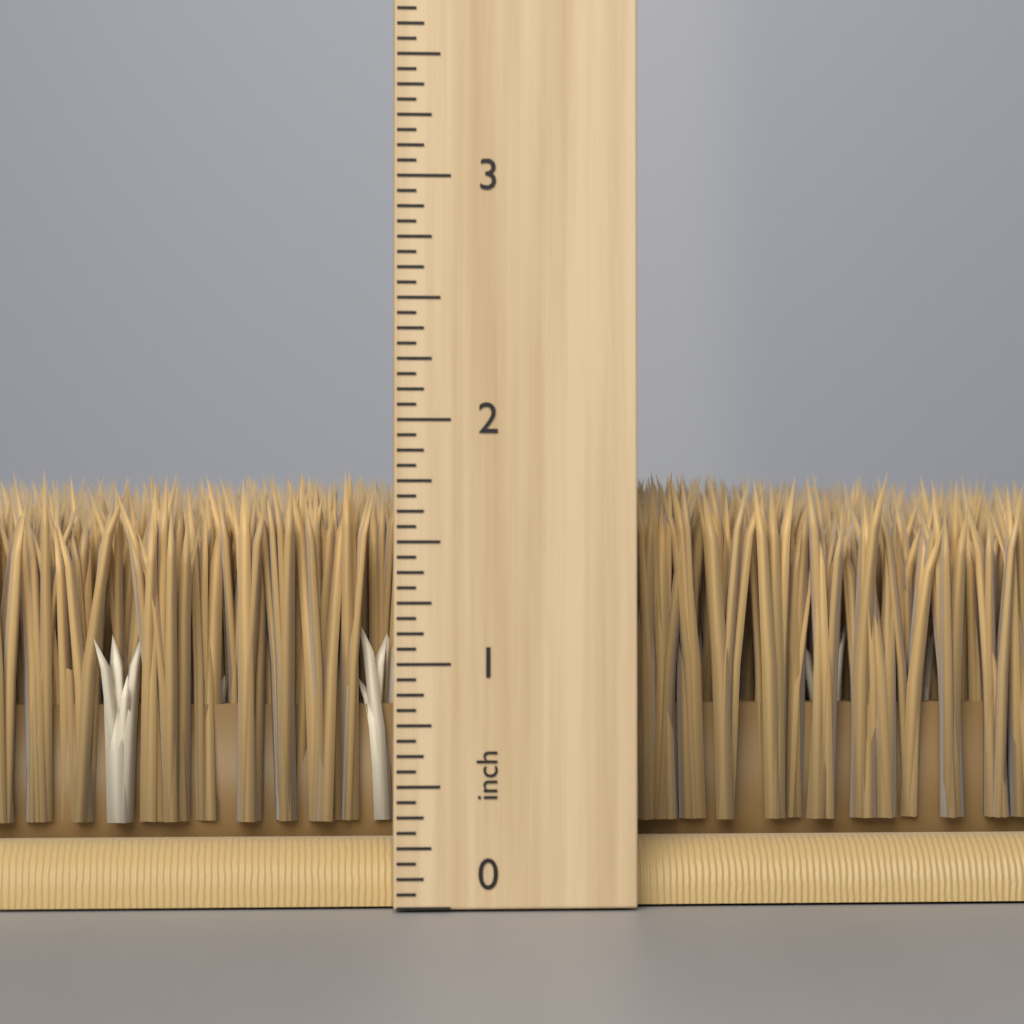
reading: 1.8125 inch
